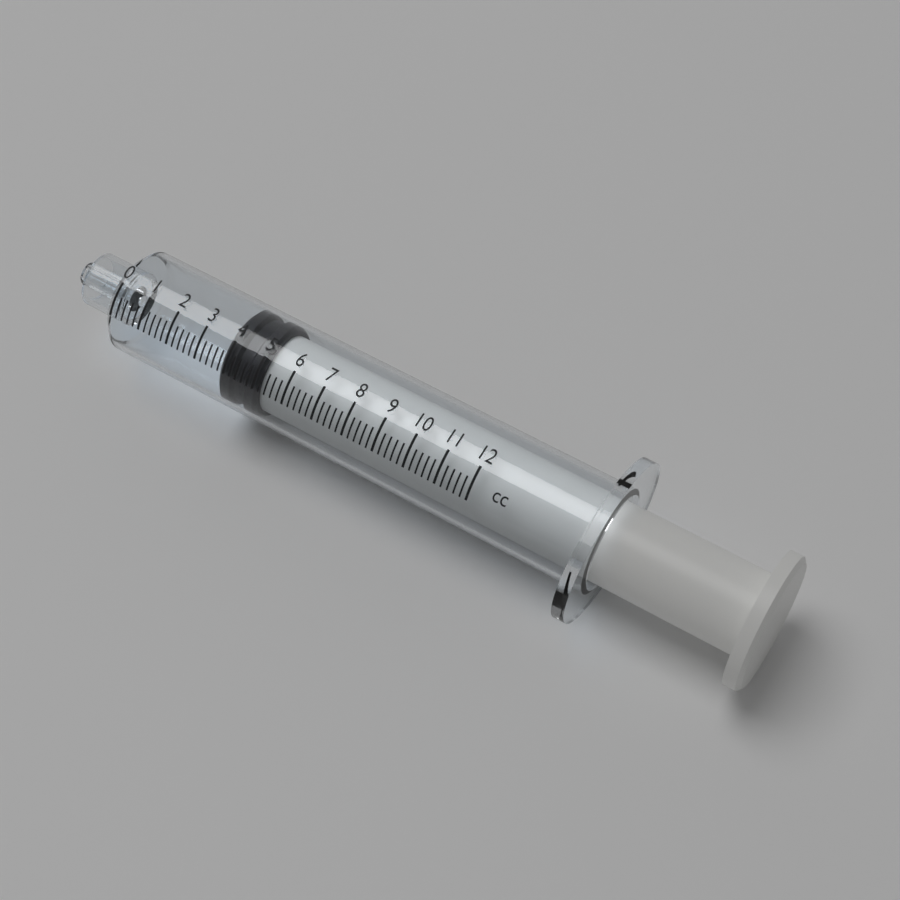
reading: 3.8 cc
